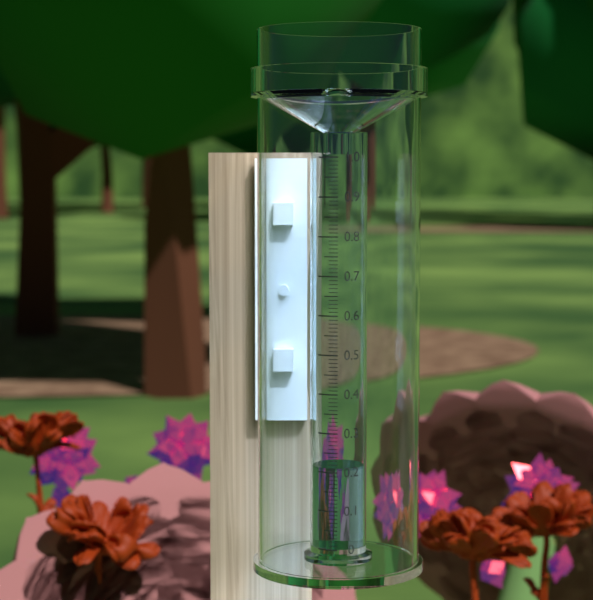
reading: 0.21 (no unit)
